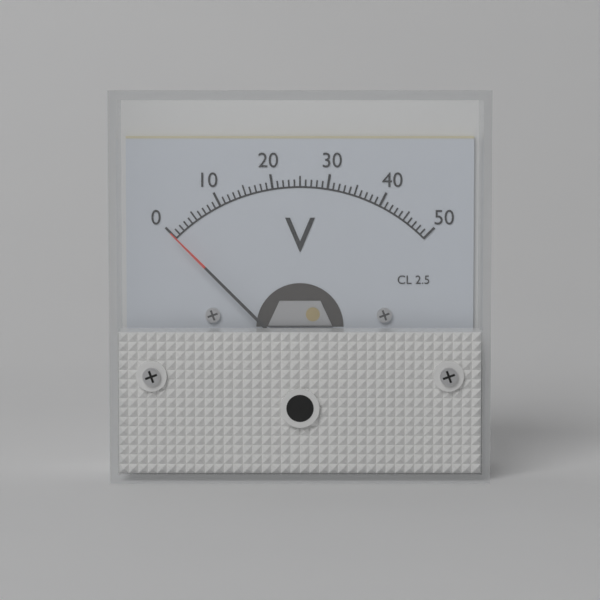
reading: 0 V
